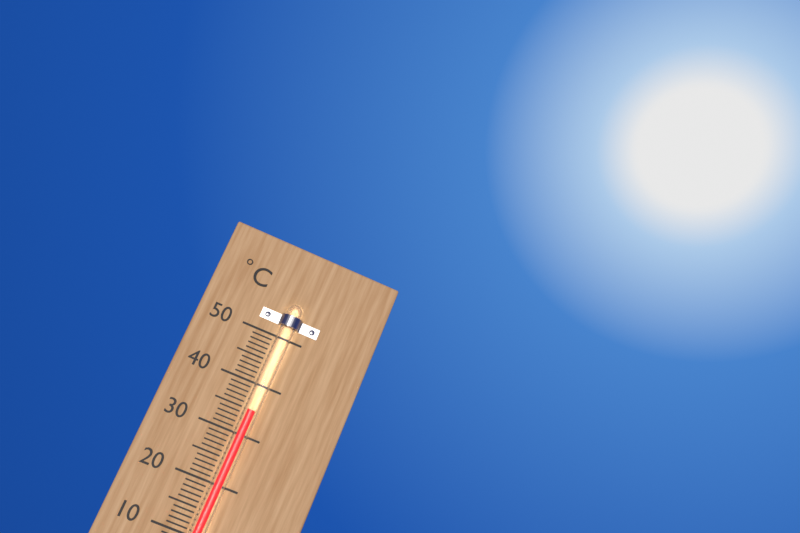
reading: 35 °C
